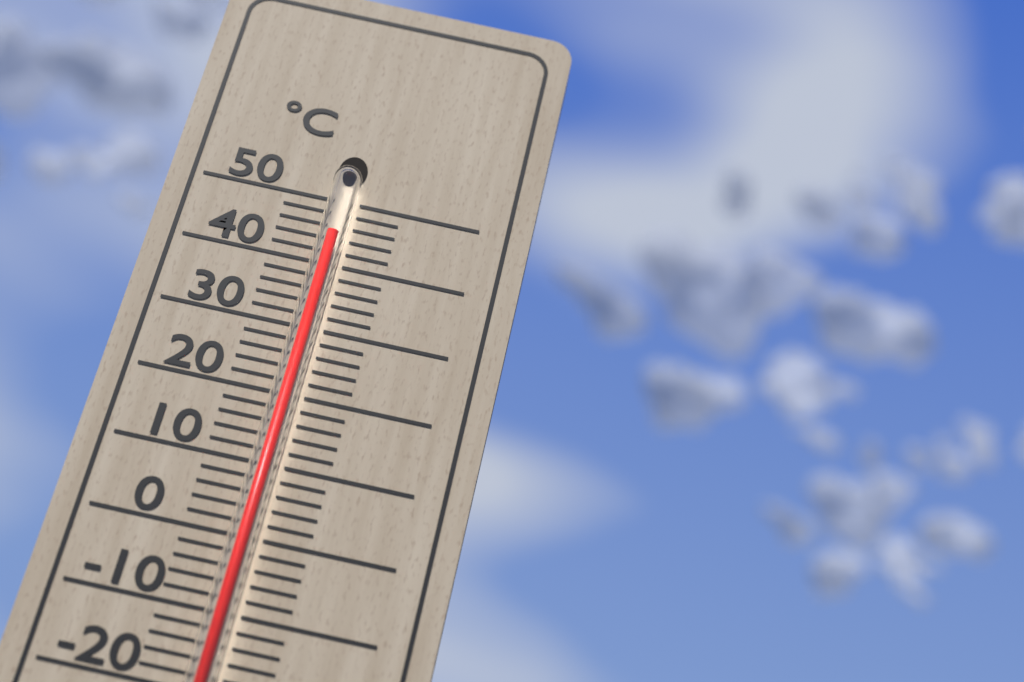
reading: 44 °C
